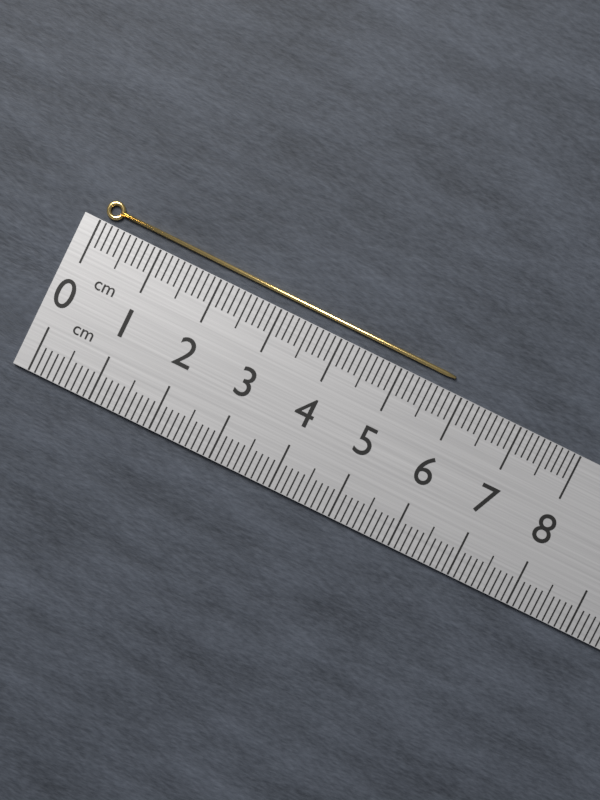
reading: 5.8 cm
